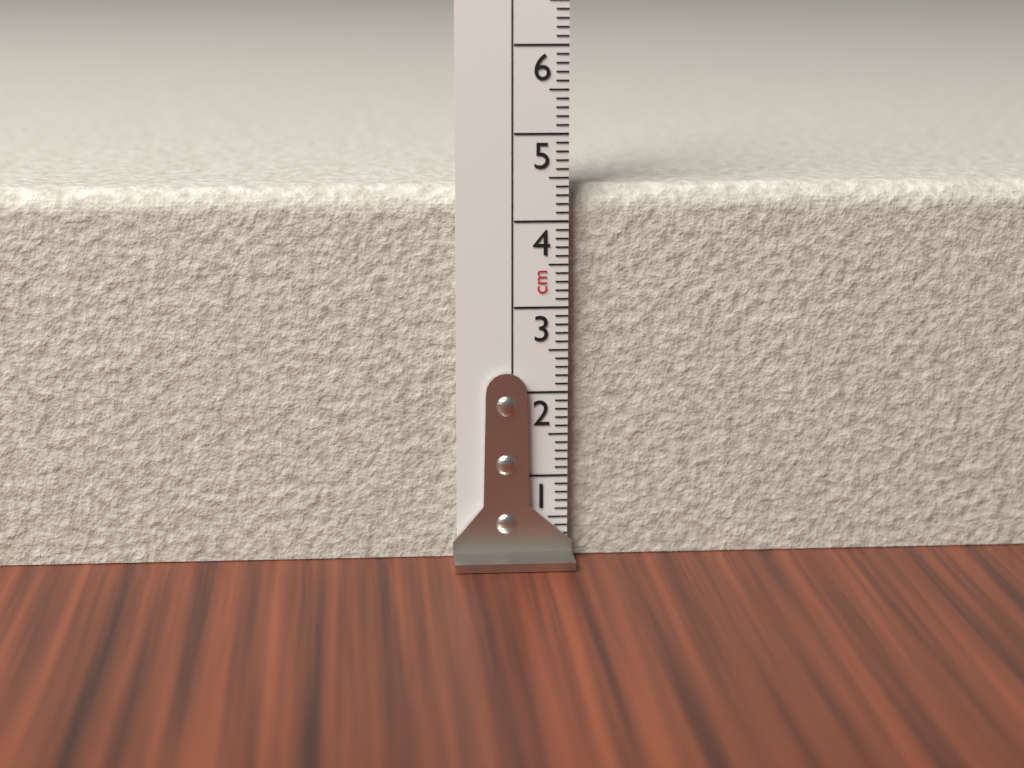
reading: 4.4 cm
